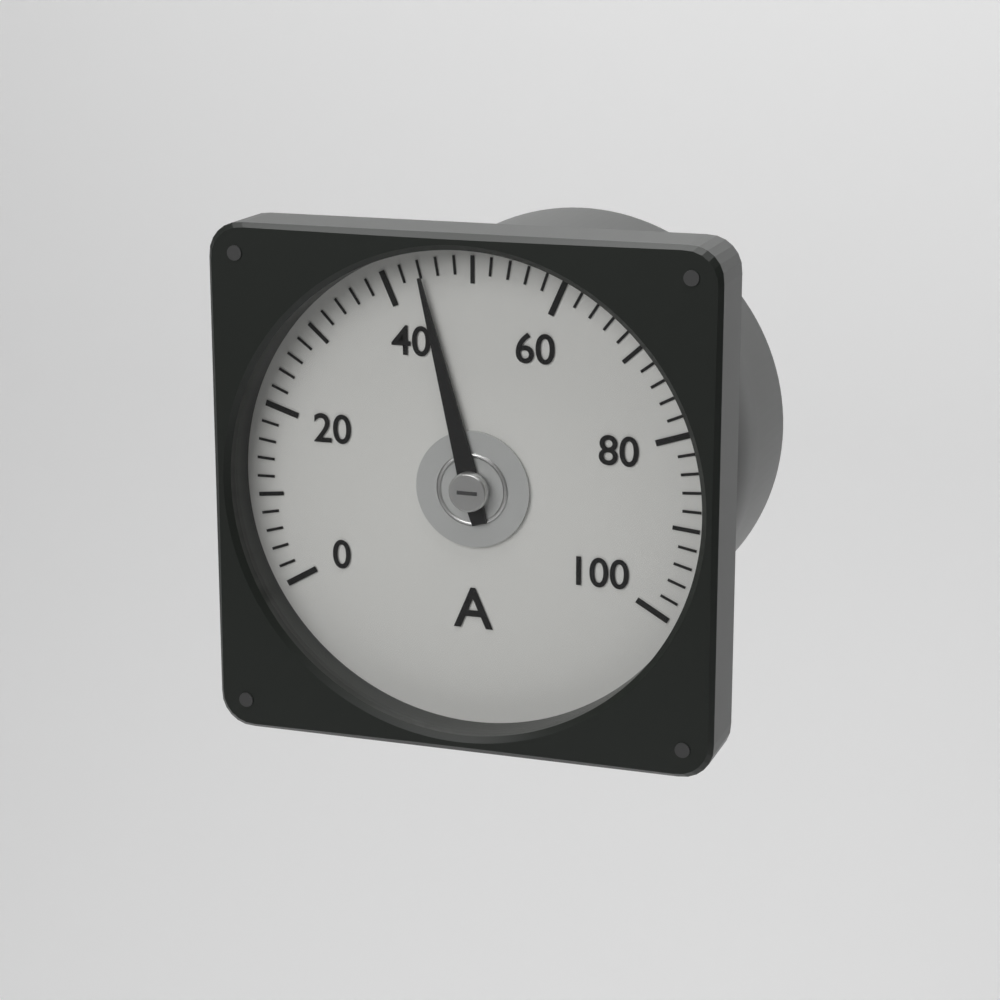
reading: 44 A
